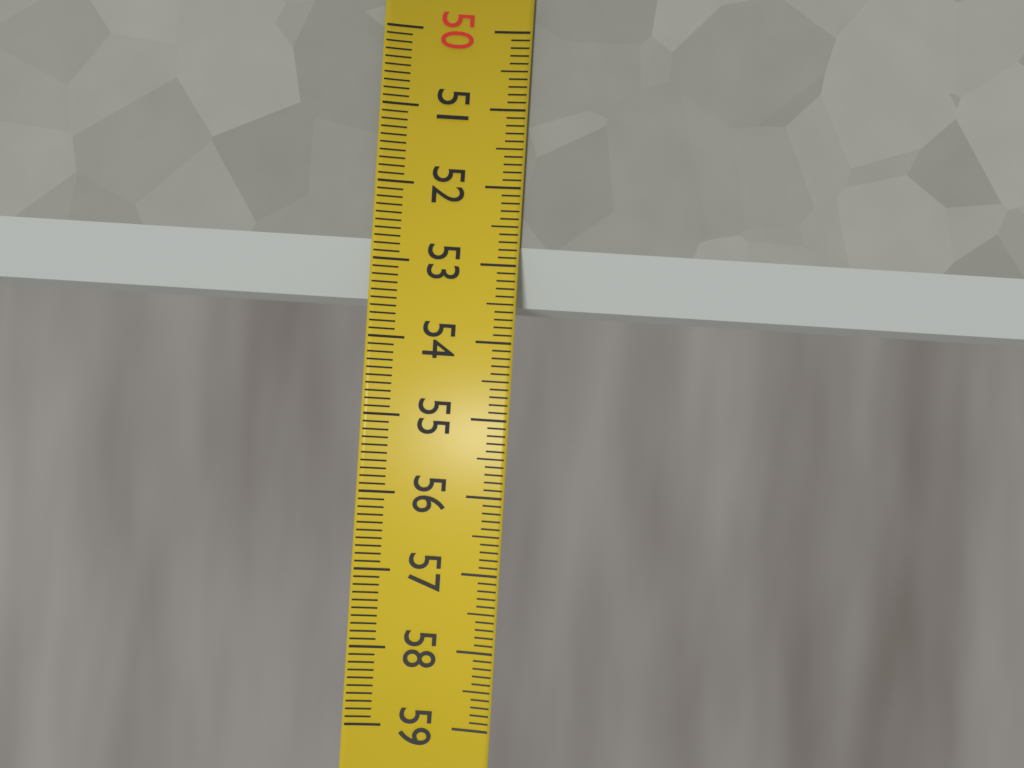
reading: 53.5 (no unit)
